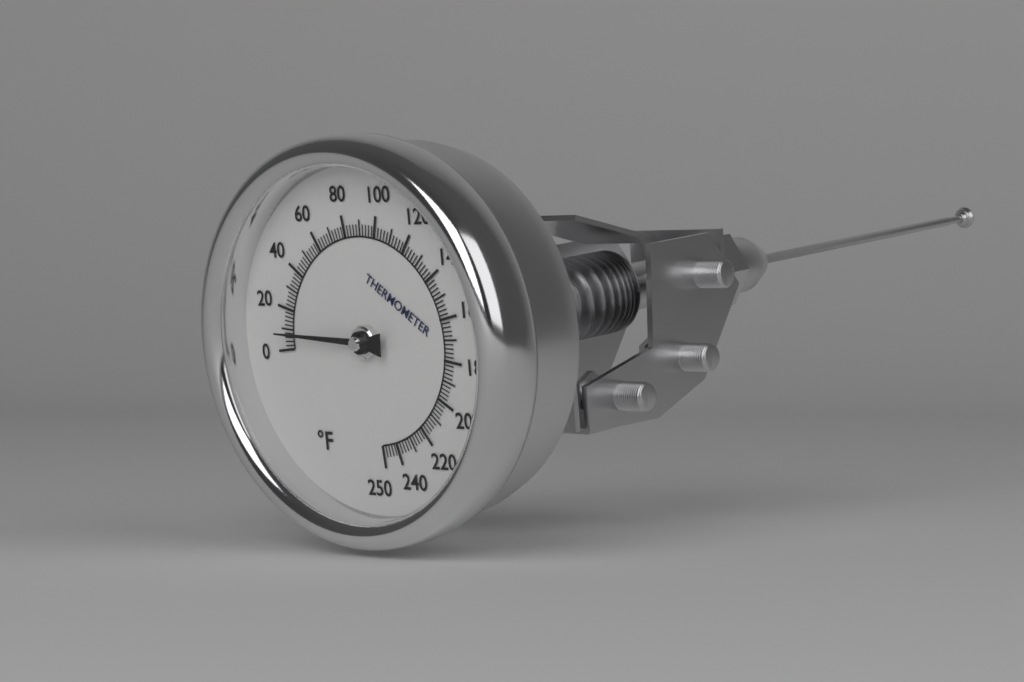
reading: 8 °F
